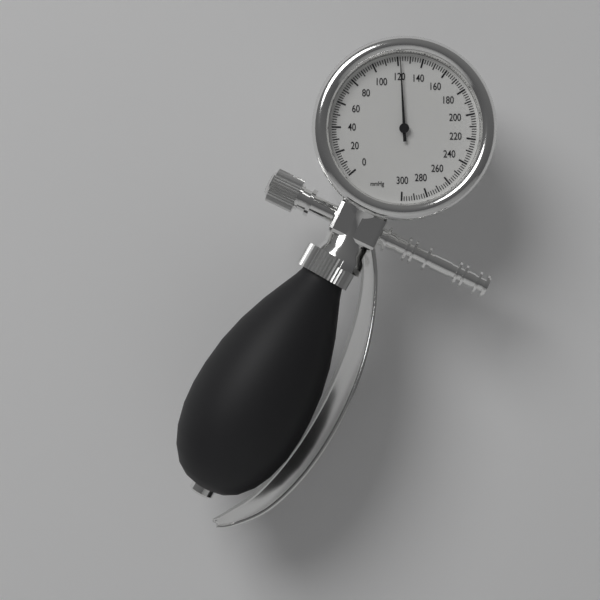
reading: 122 mmHg
